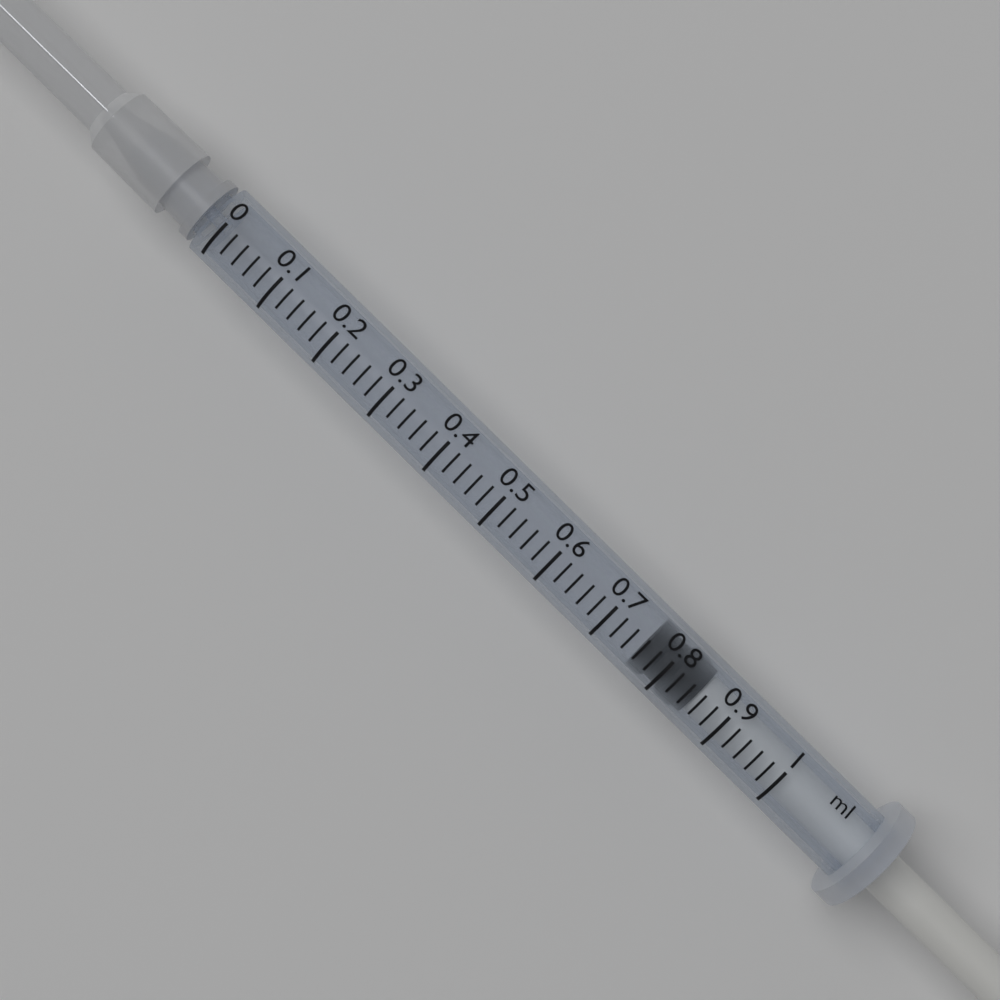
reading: 0.76 ml
